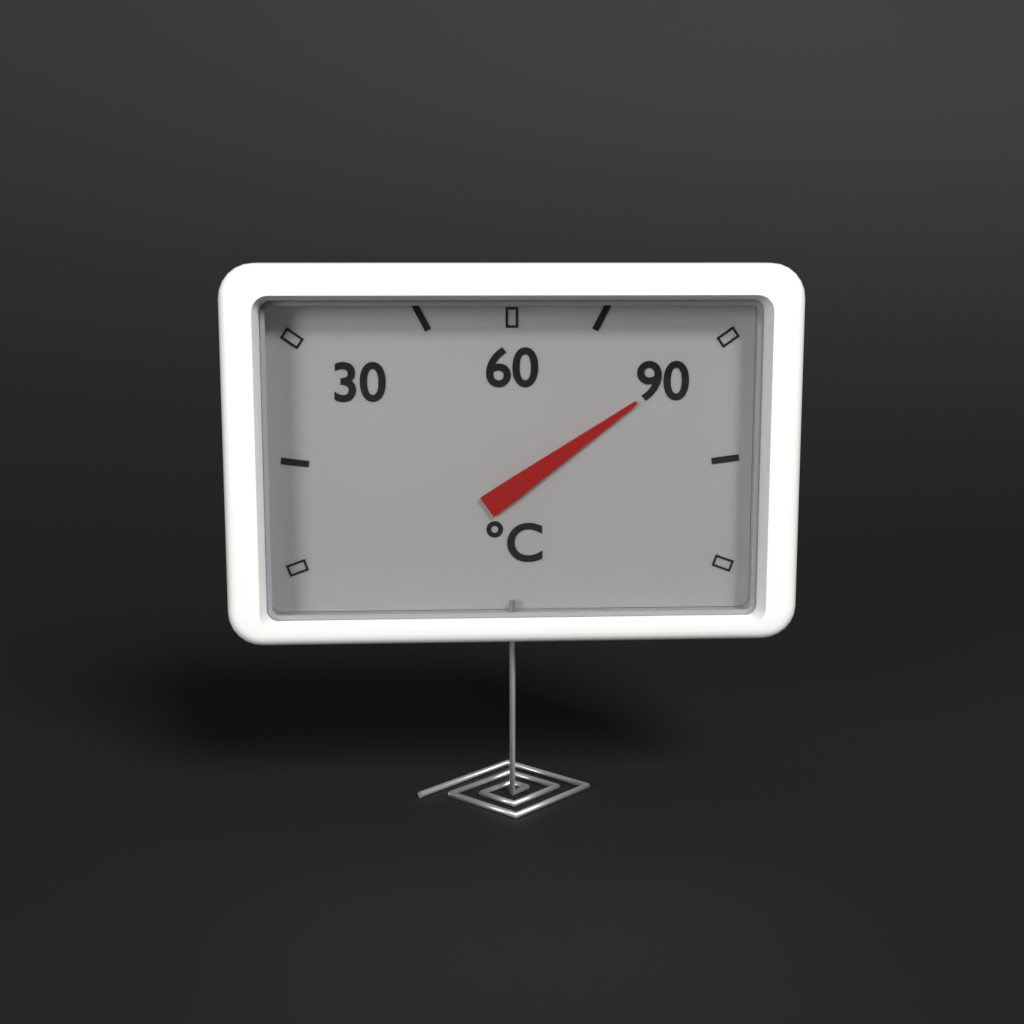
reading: 90 °C
